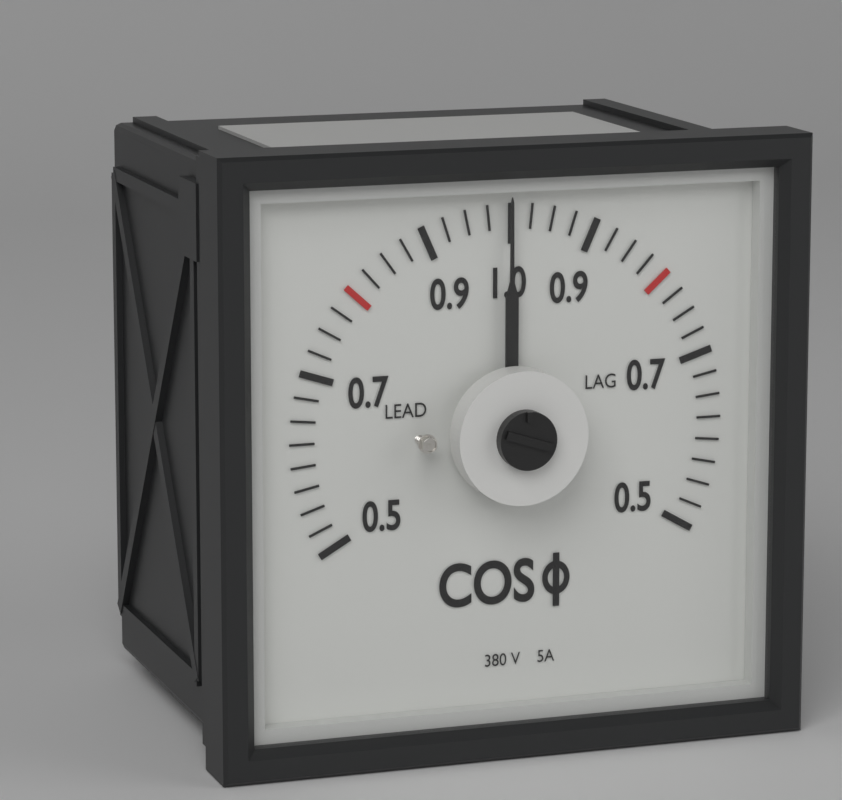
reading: 1.000 cosφ
